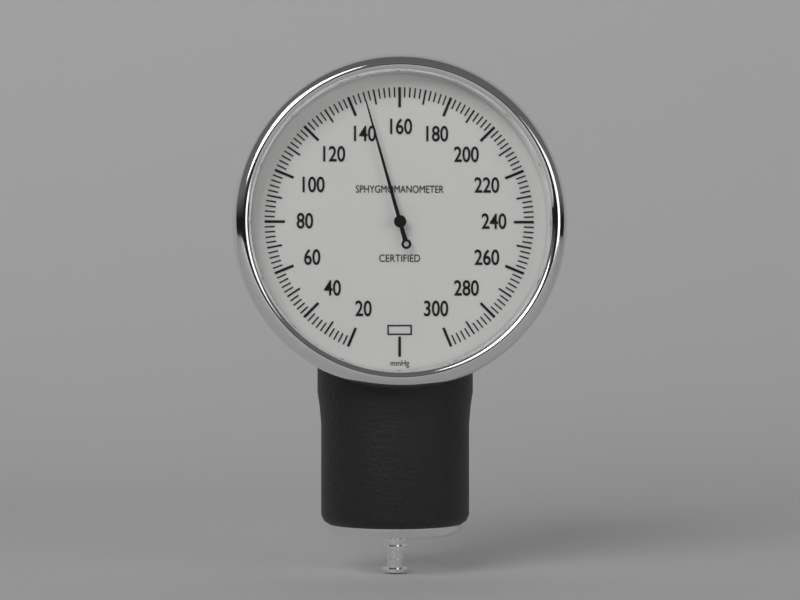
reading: 146 mmHg
